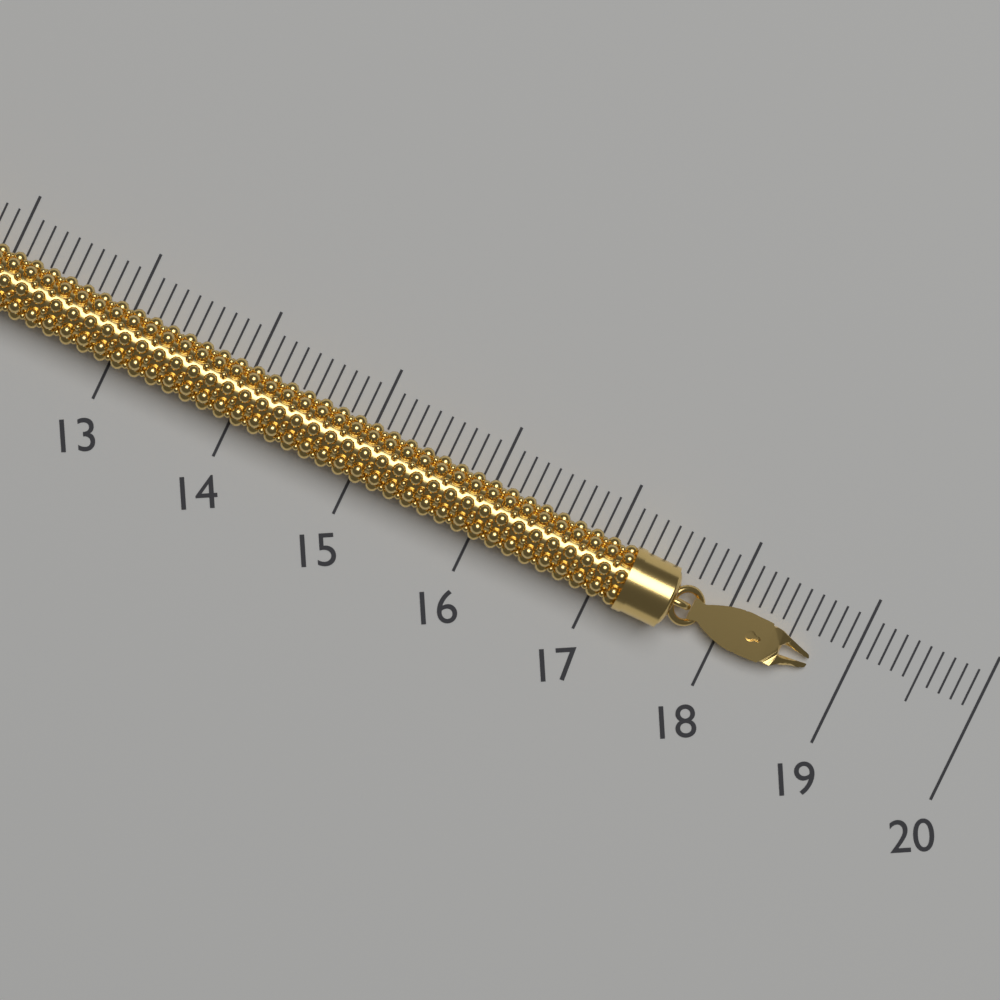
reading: 18.7 (no unit)
